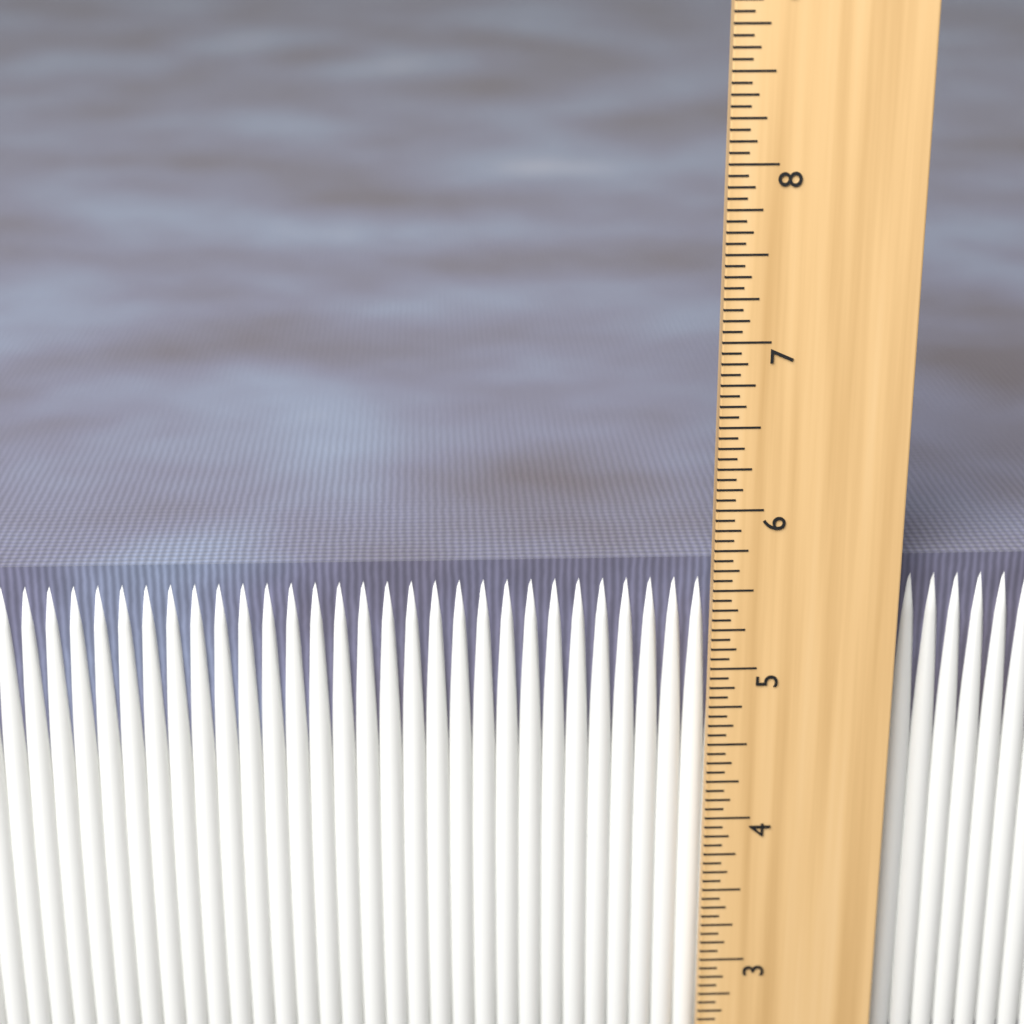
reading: 5.6250 in
